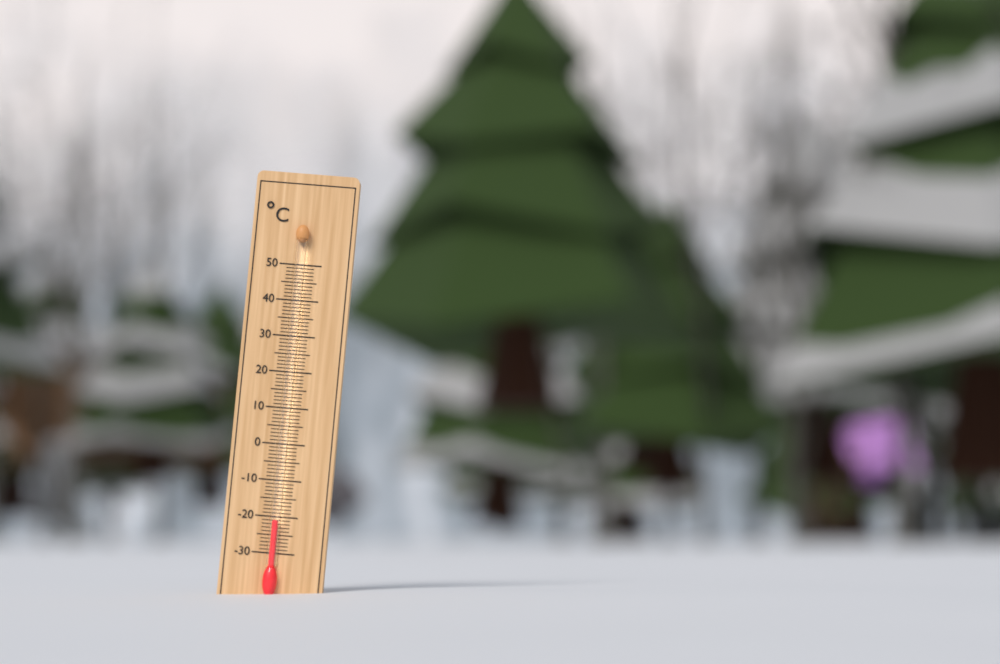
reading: -21 °C
